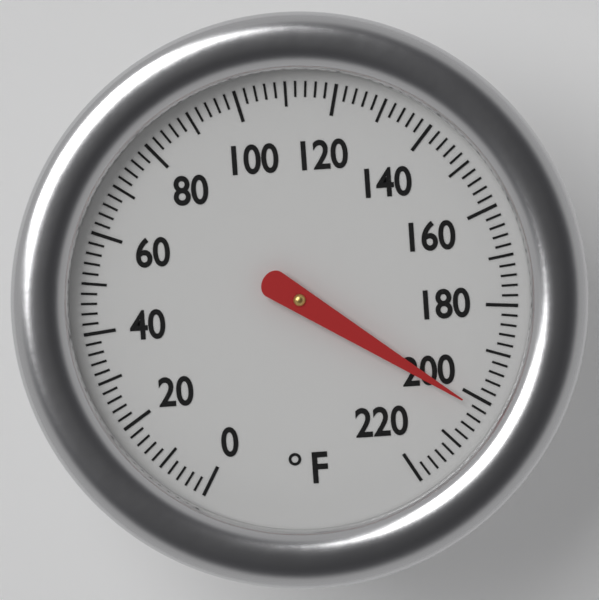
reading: 202 °F
